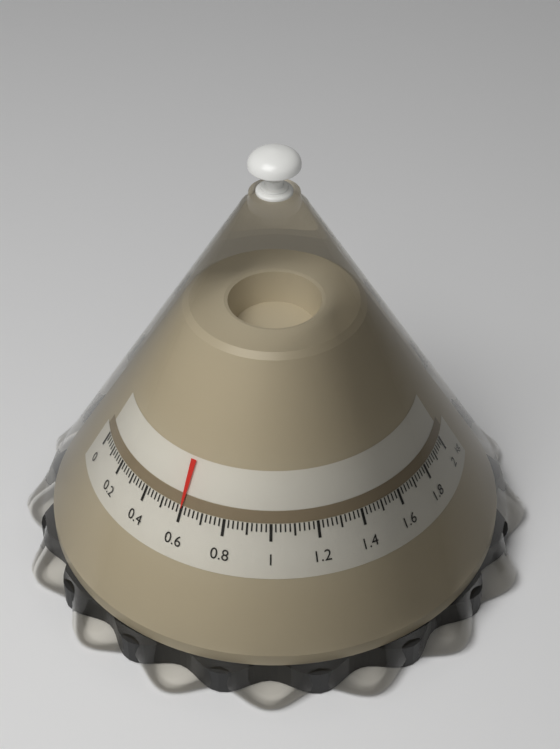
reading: 0.60 kg
